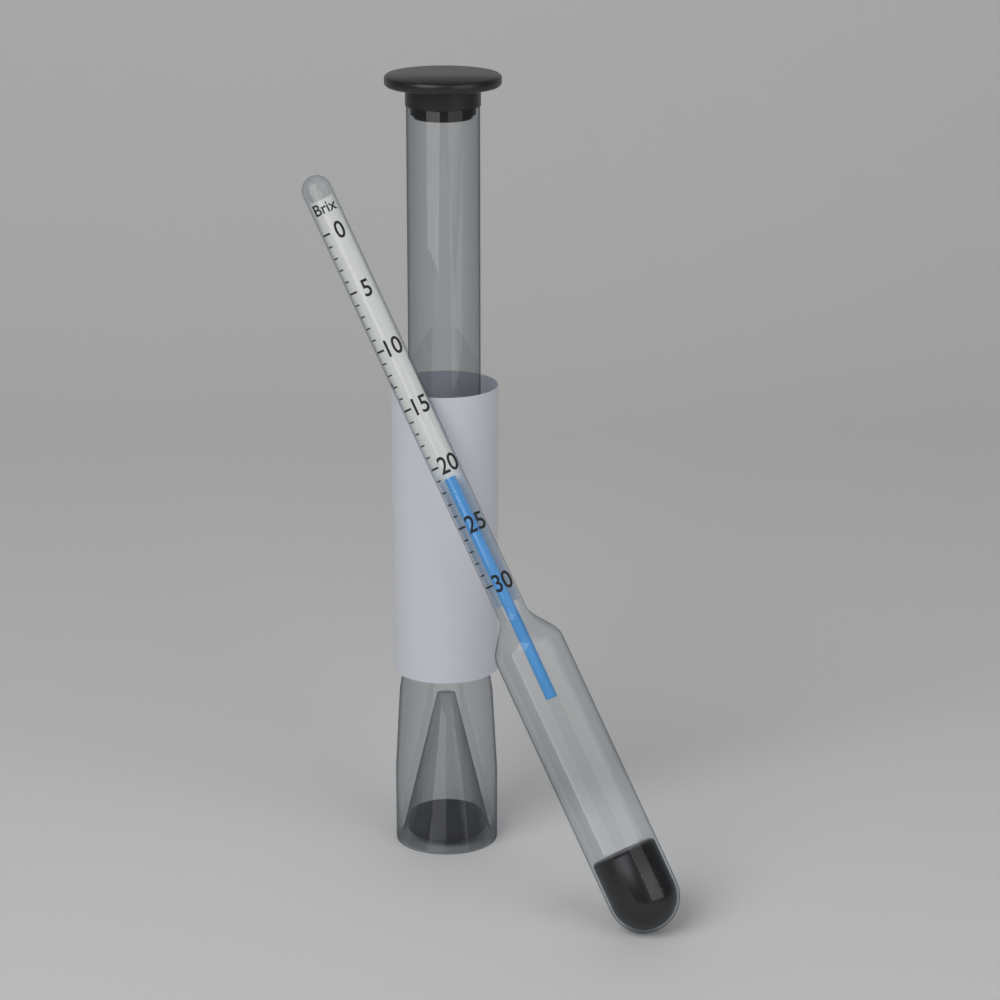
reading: 21 Brix
